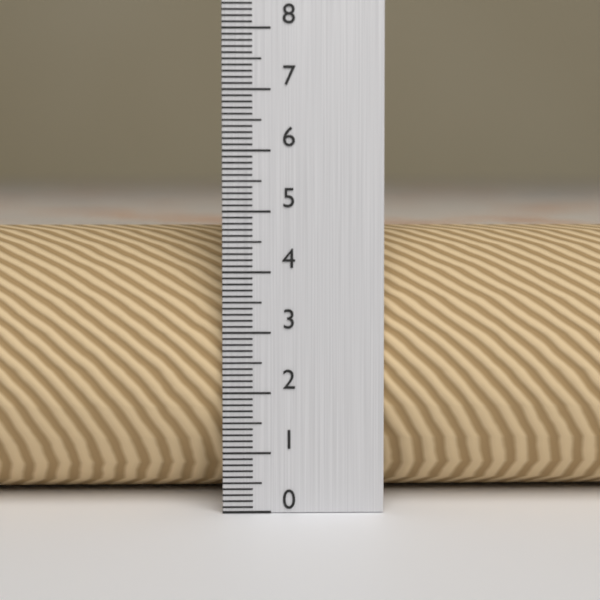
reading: 4.7 (no unit)
